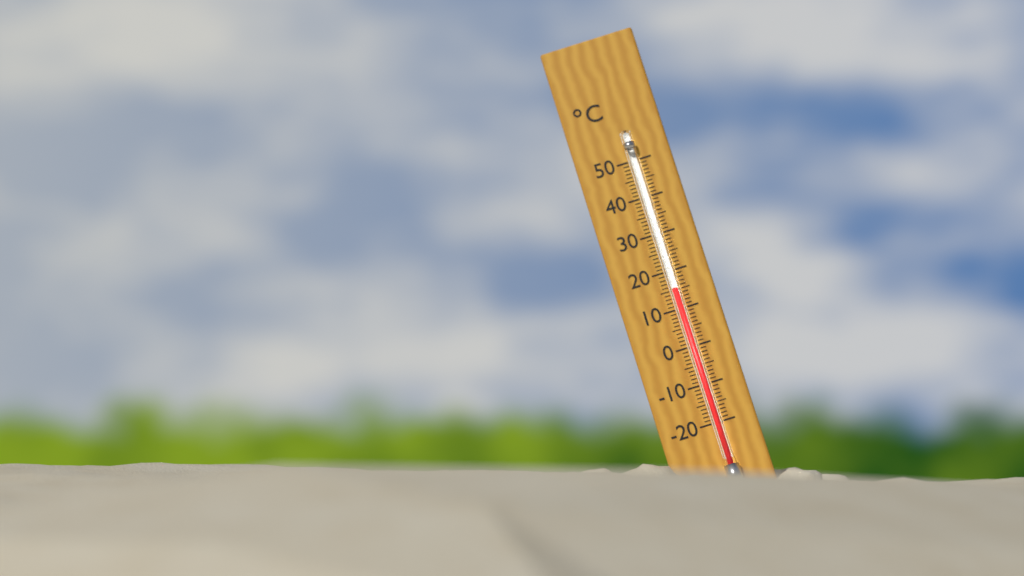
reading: 15 °C
